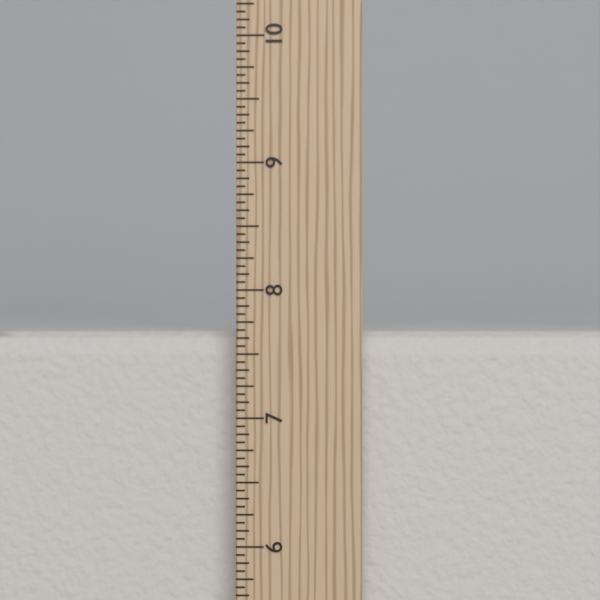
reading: 7.6875 in
